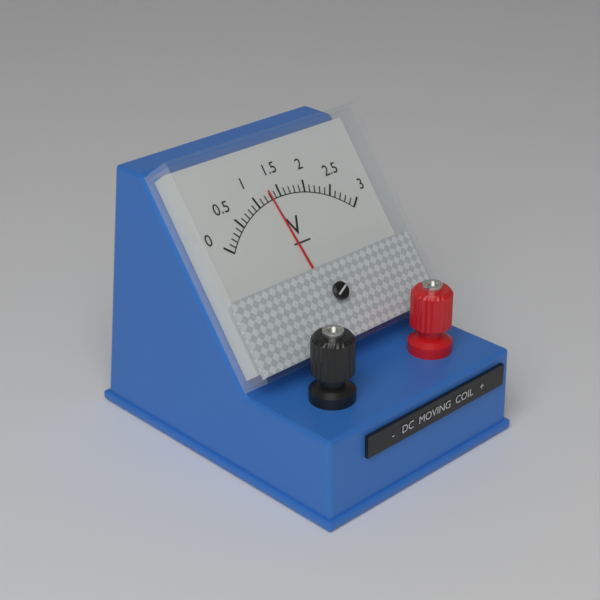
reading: 1.3 V
